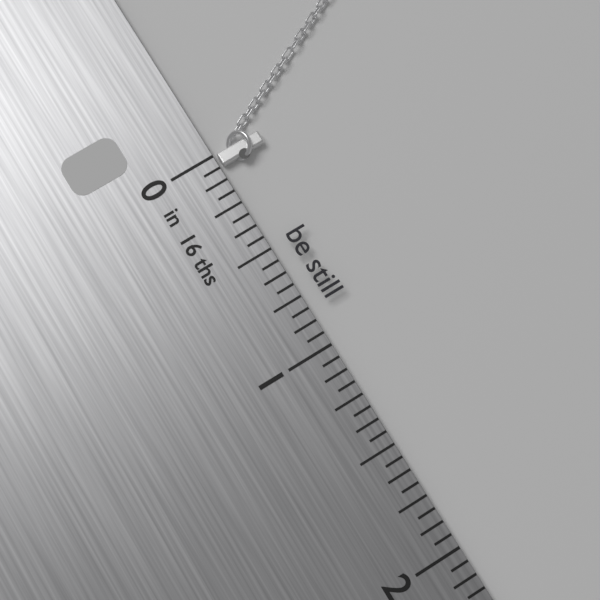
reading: 0.0625 in
